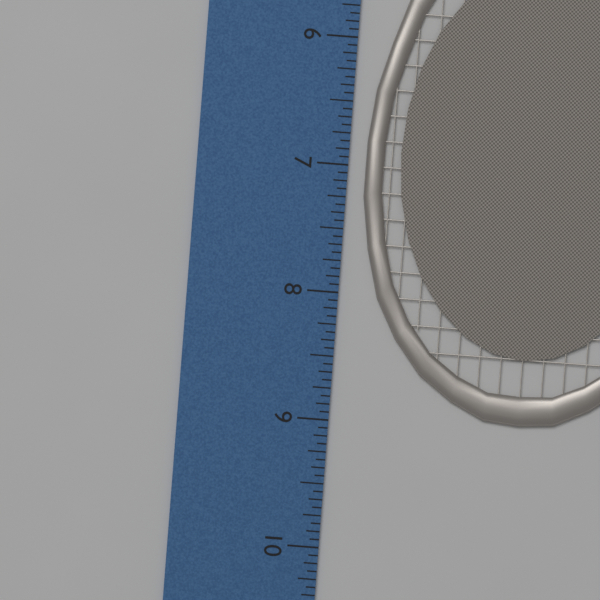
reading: 8.9375 inch
